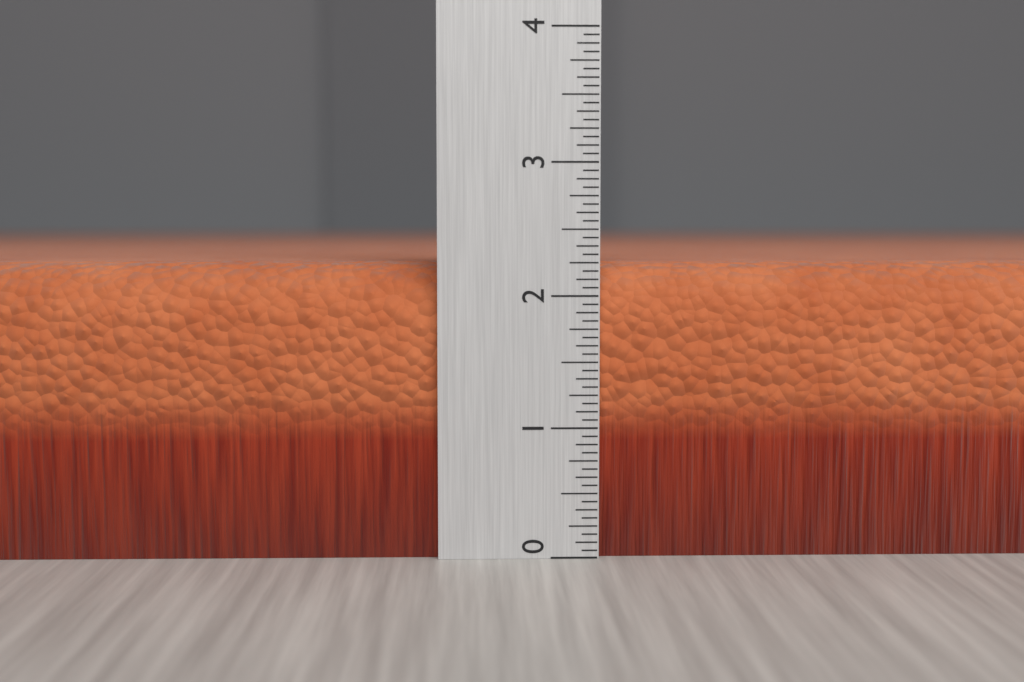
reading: 2.2500 (no unit)
